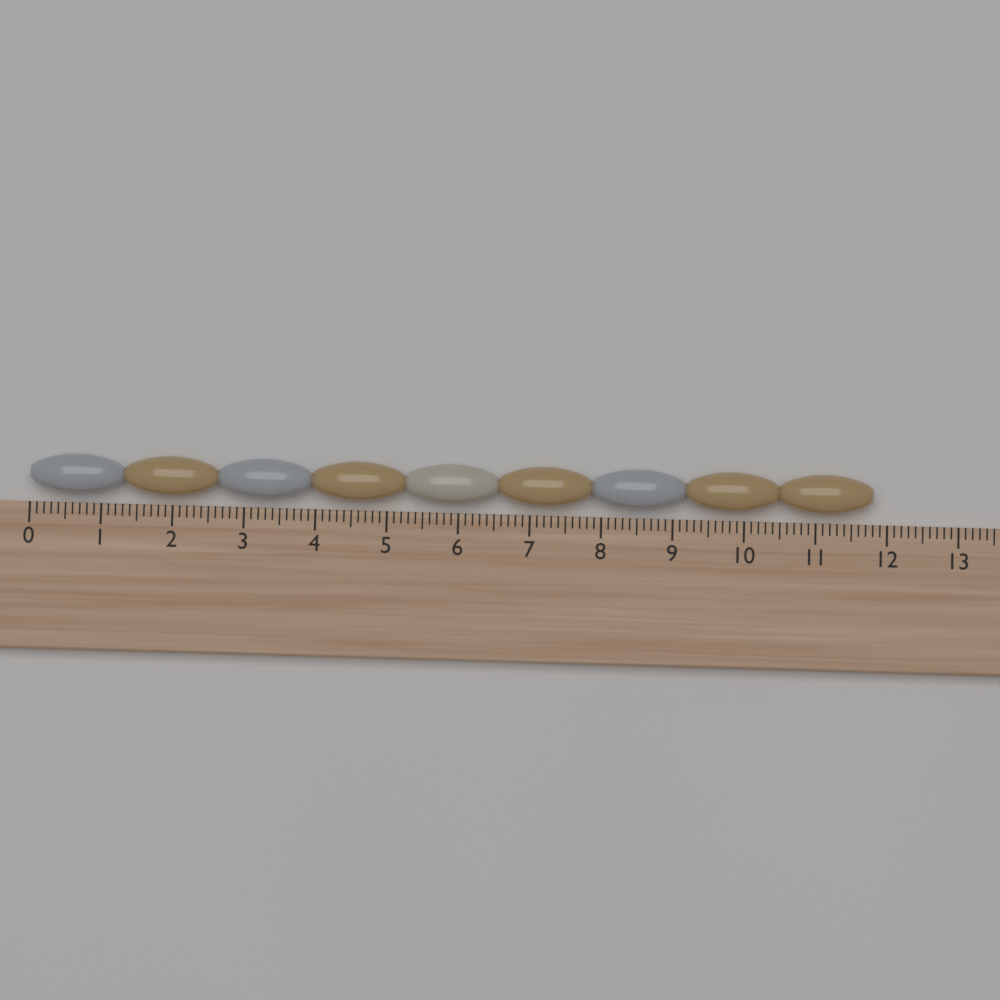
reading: 11.8 (no unit)
